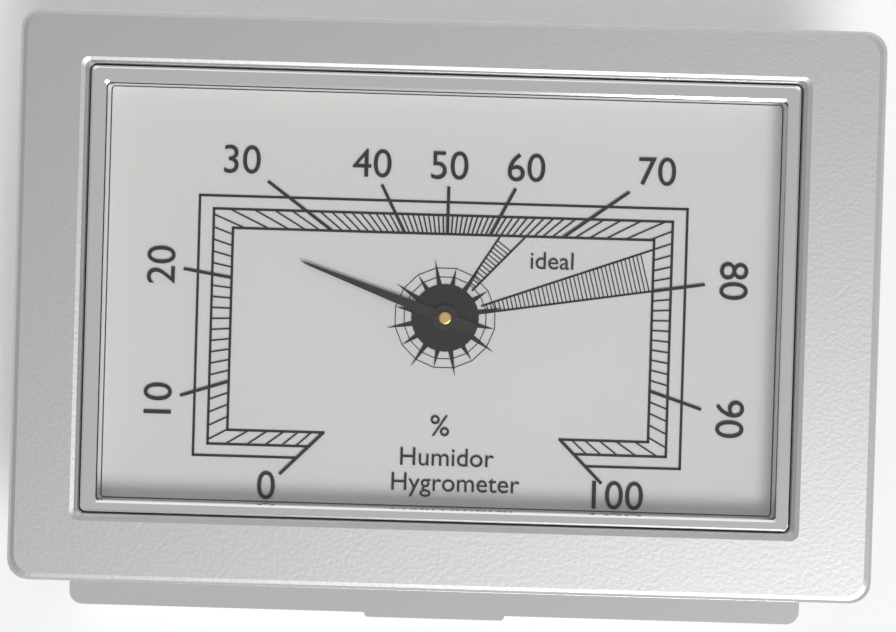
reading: 24 %
